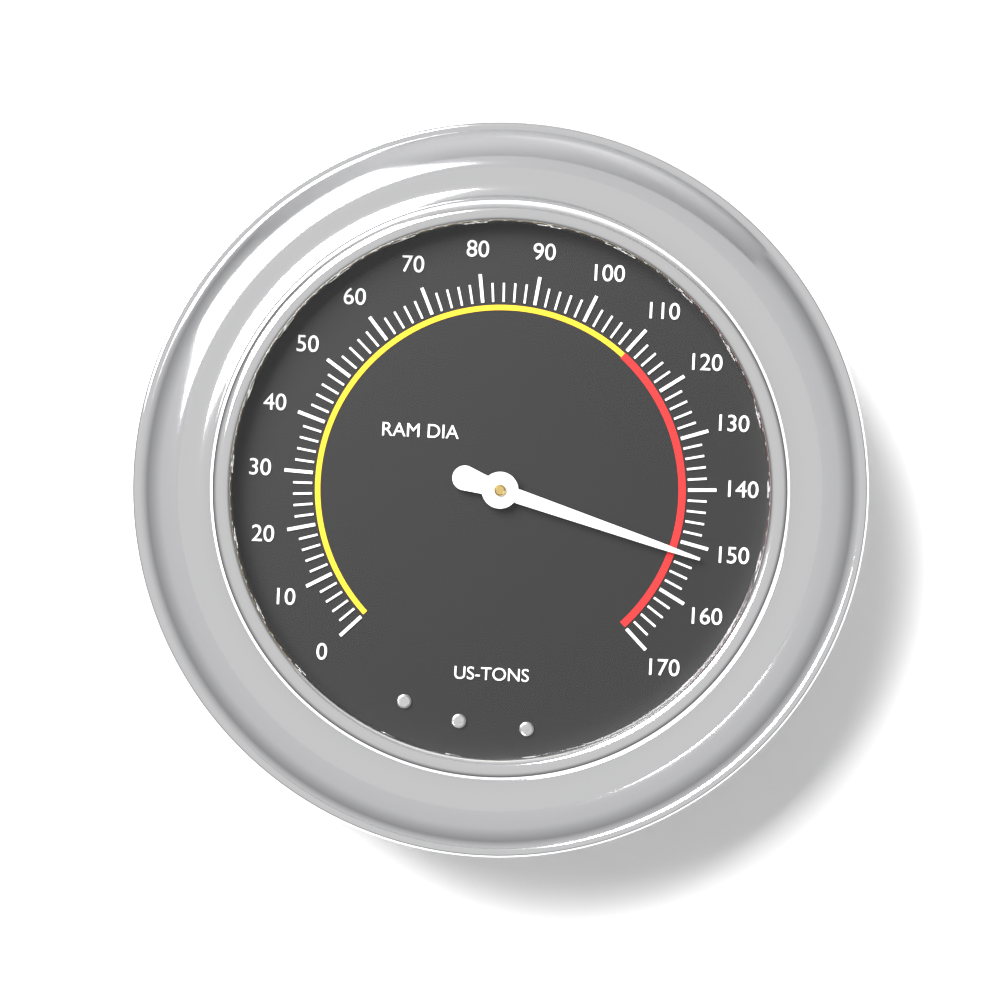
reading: 152 US-TONS
